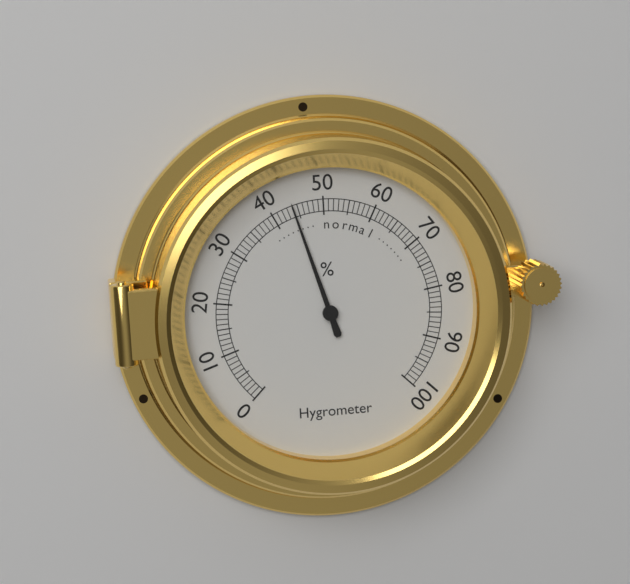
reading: 44 %
